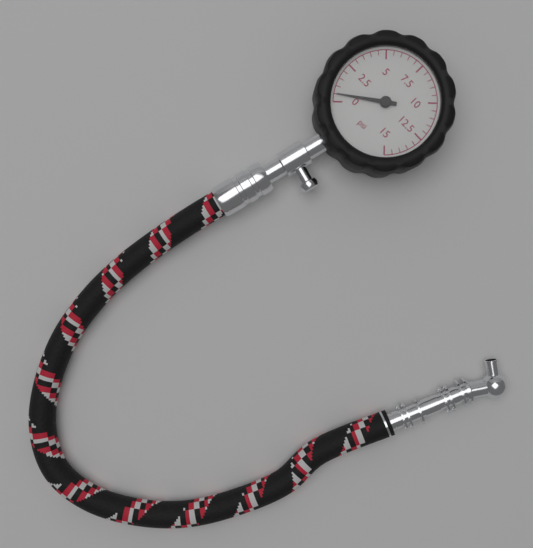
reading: 0.5 psi
